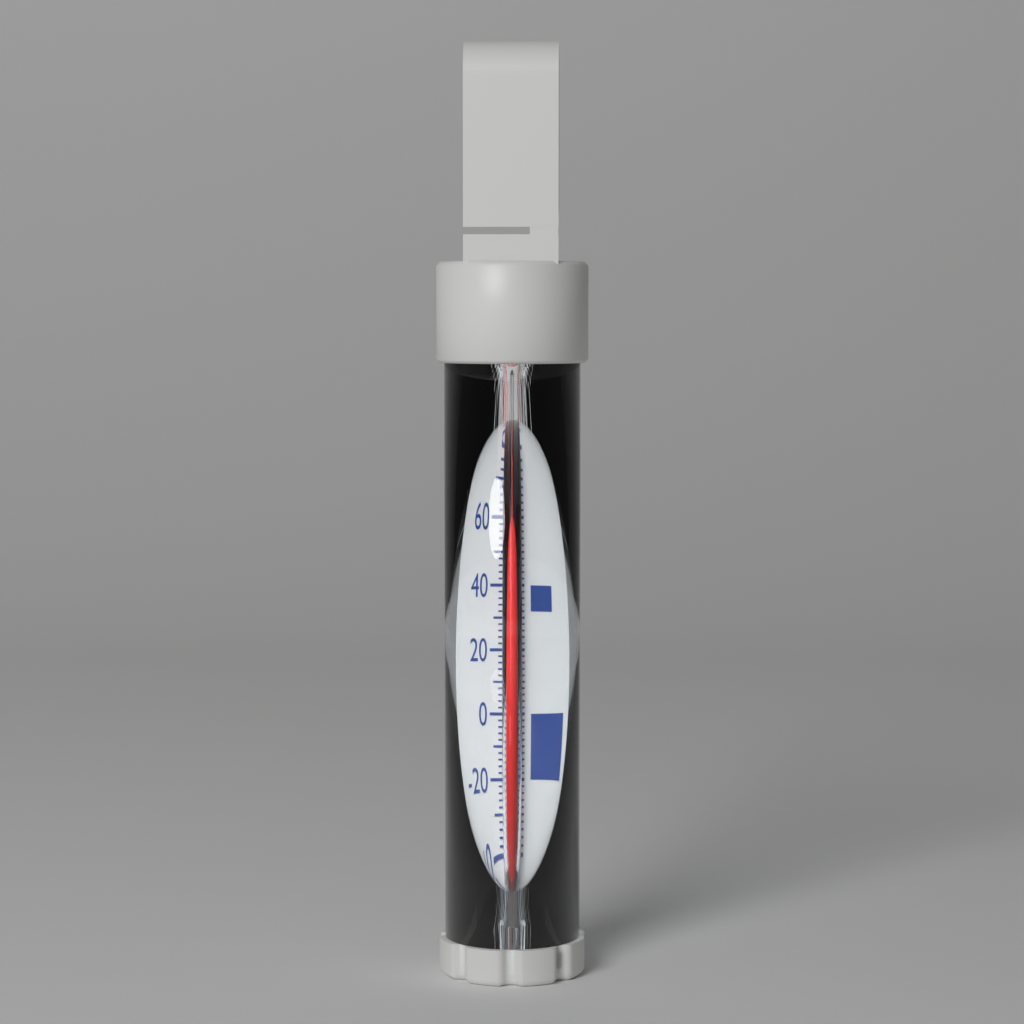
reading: 78 °F
